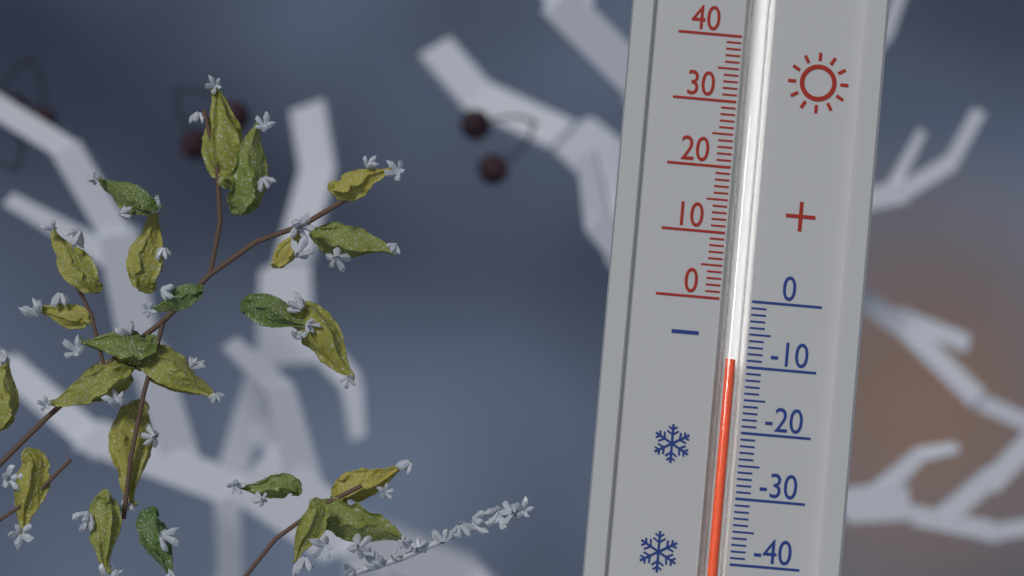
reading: -9 (no unit)
